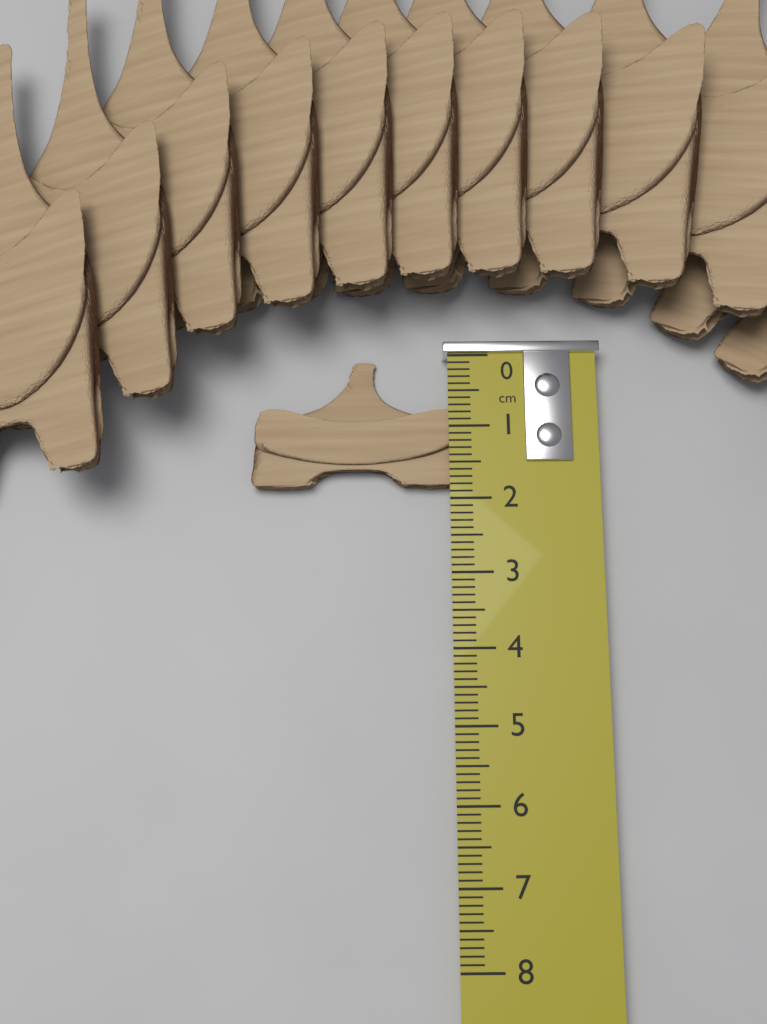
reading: 1.8 cm
